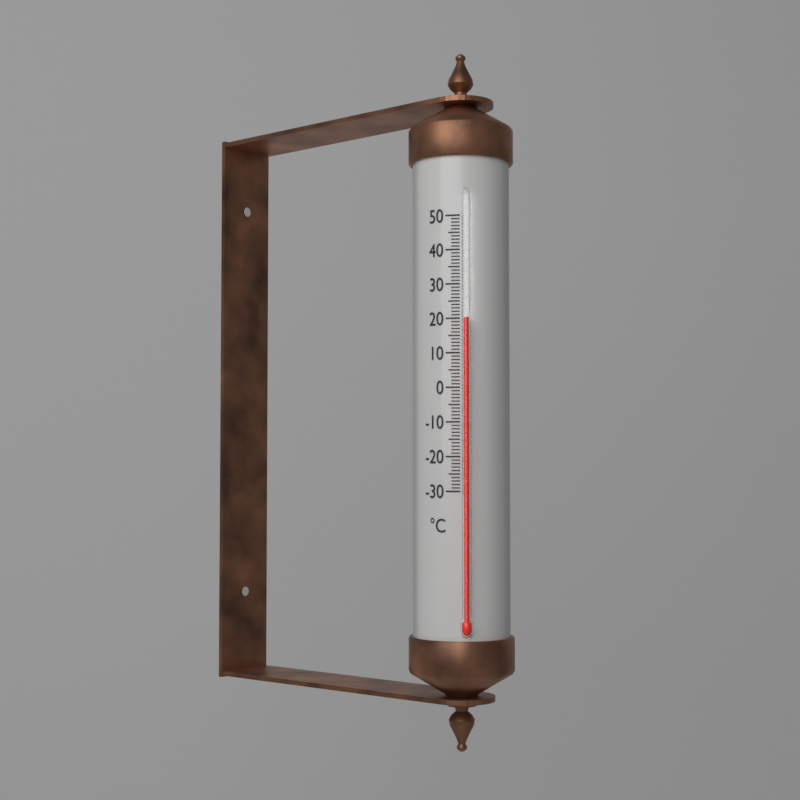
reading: 20 °C
